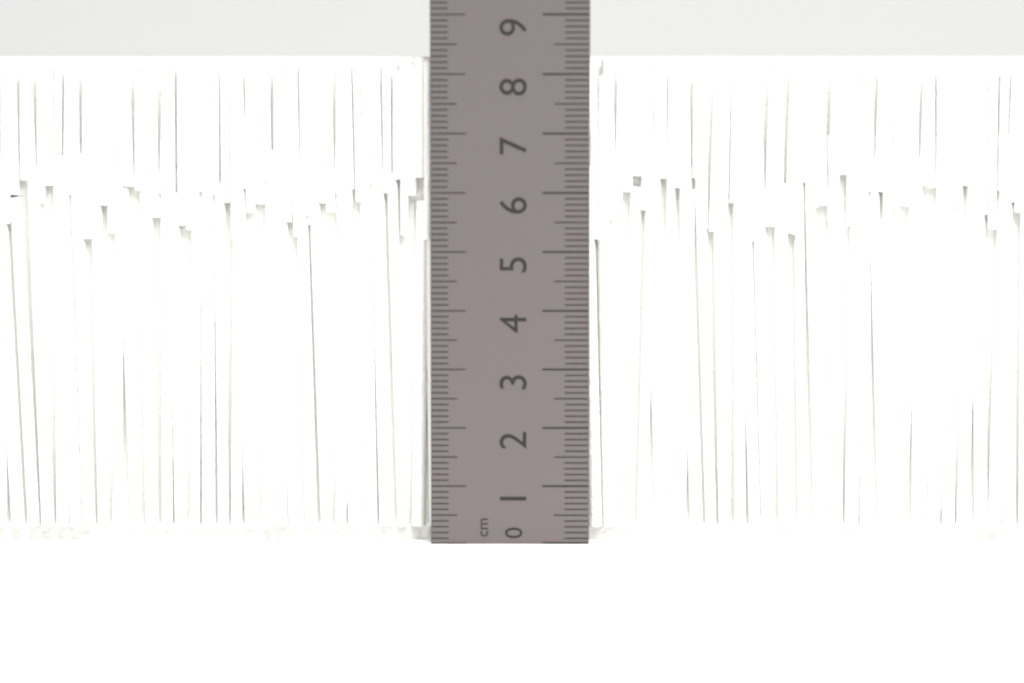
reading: 8.3 cm
